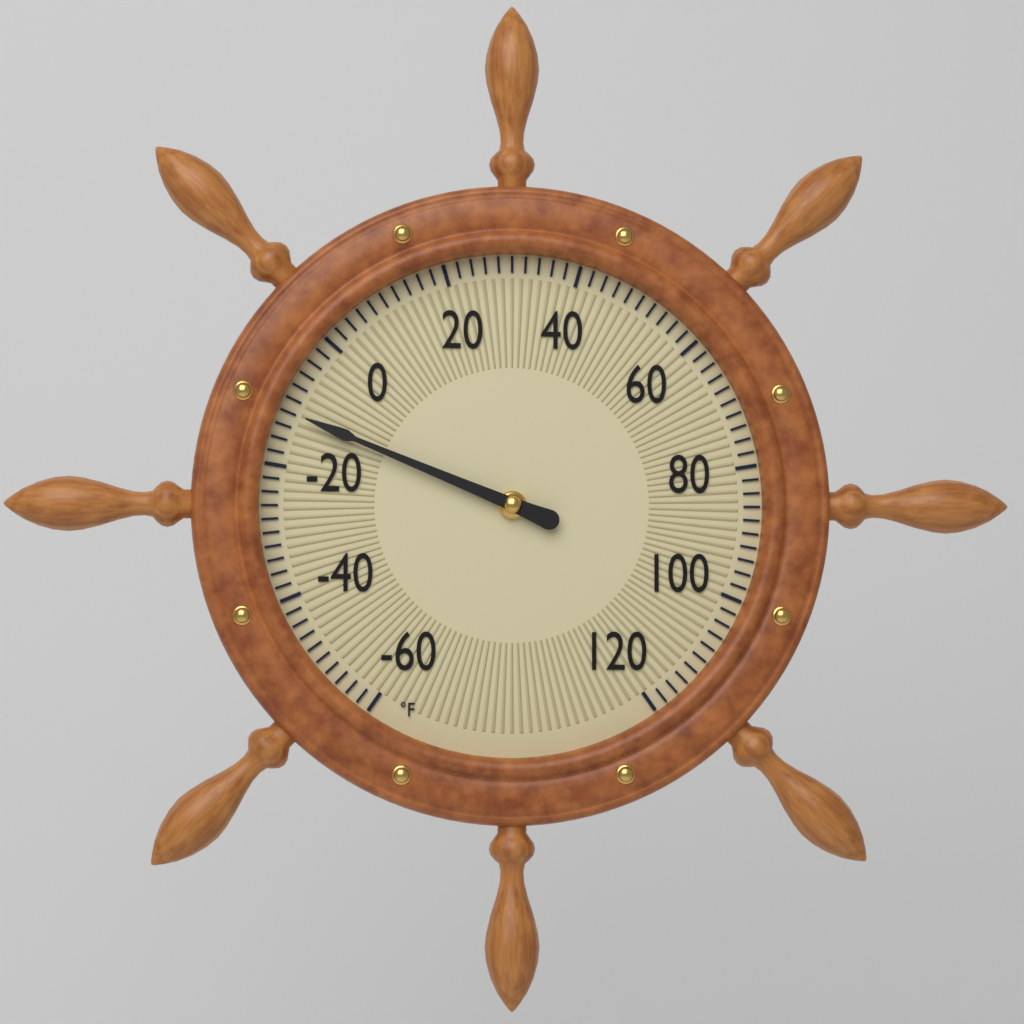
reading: -12 °F
